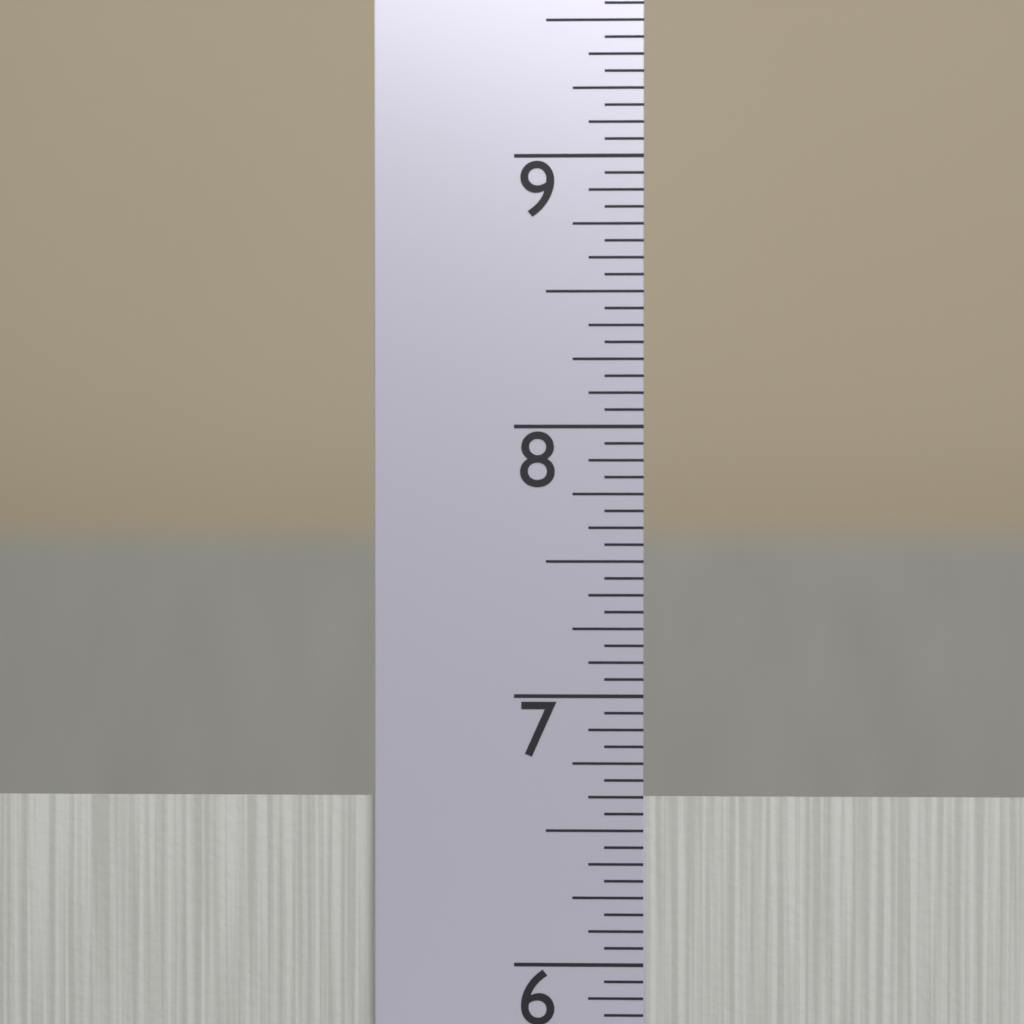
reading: 6.6250 in
